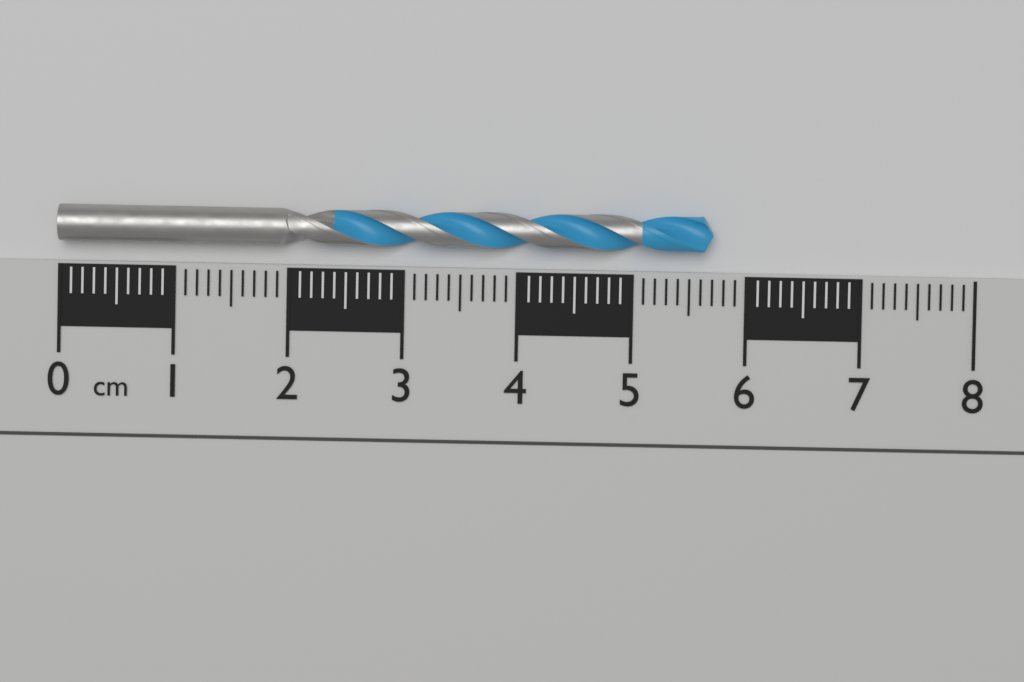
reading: 5.7 cm
